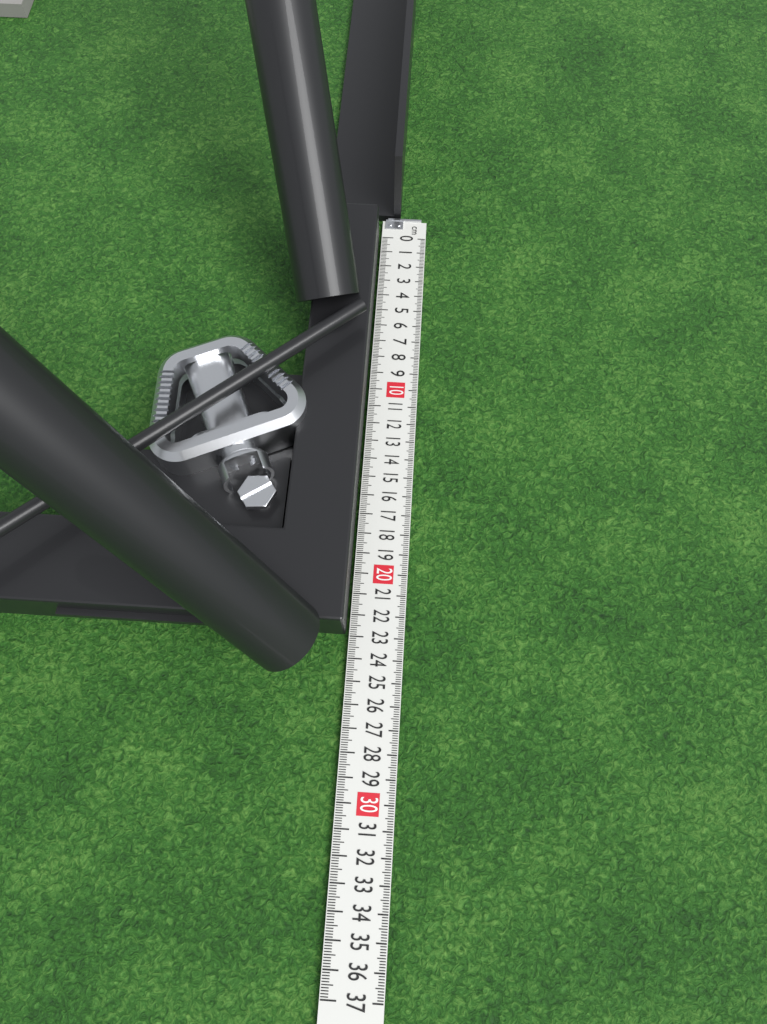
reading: 22.9 cm
